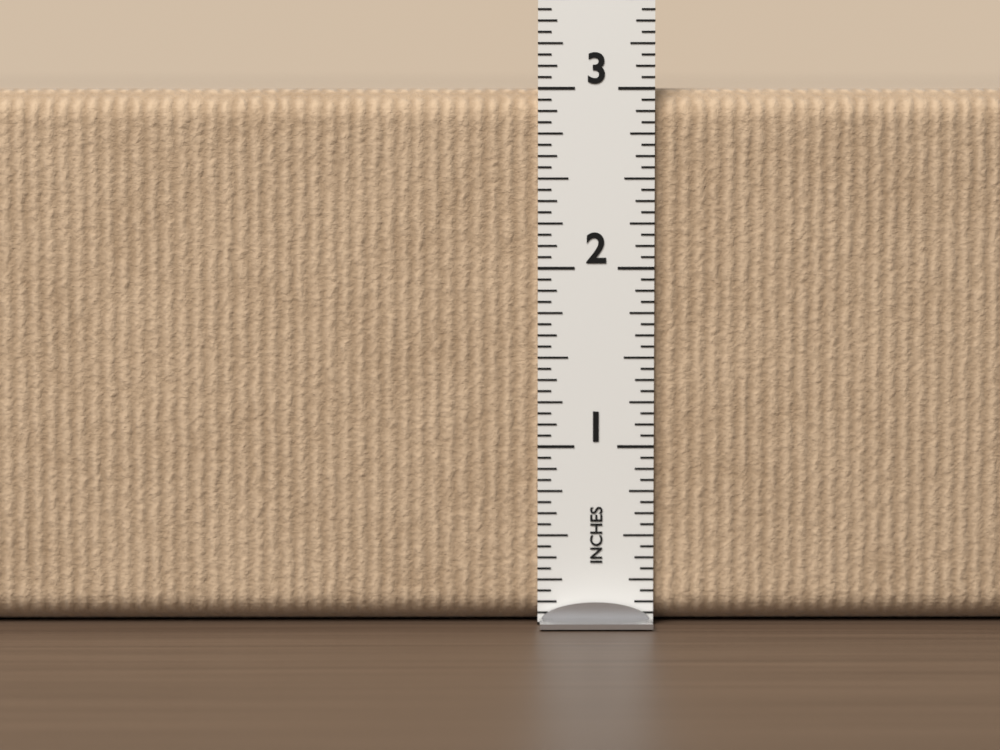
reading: 3.0000 in
